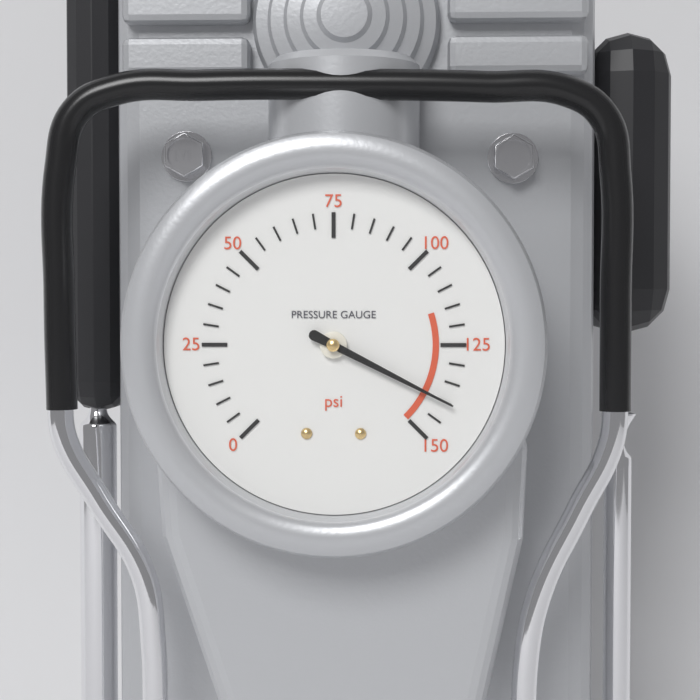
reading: 140 psi
